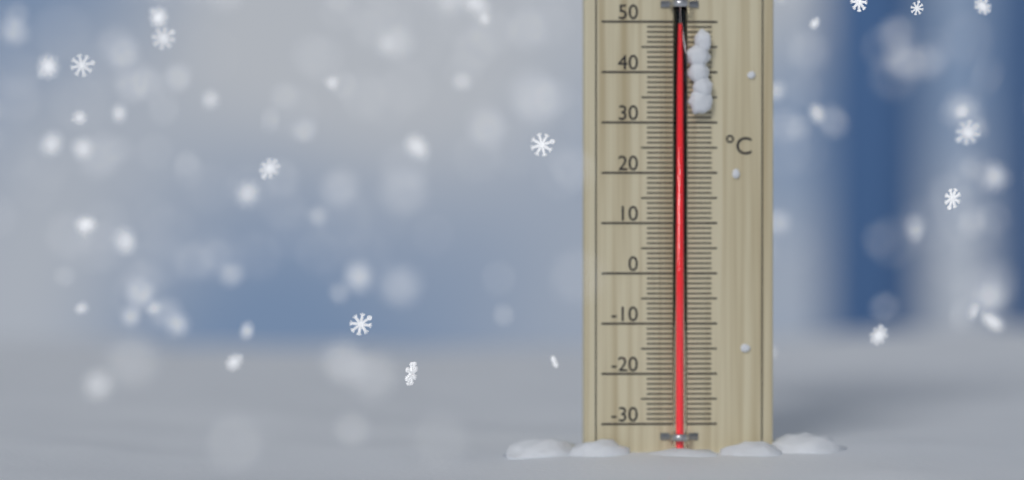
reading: 48 °C
